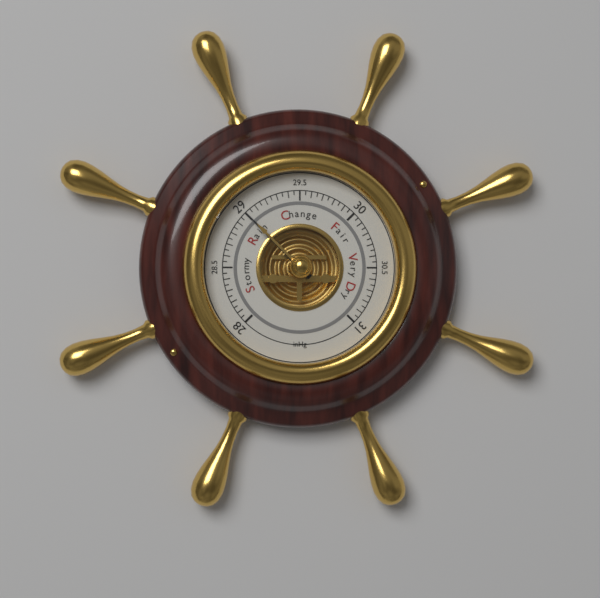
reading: 29.00 inHg
